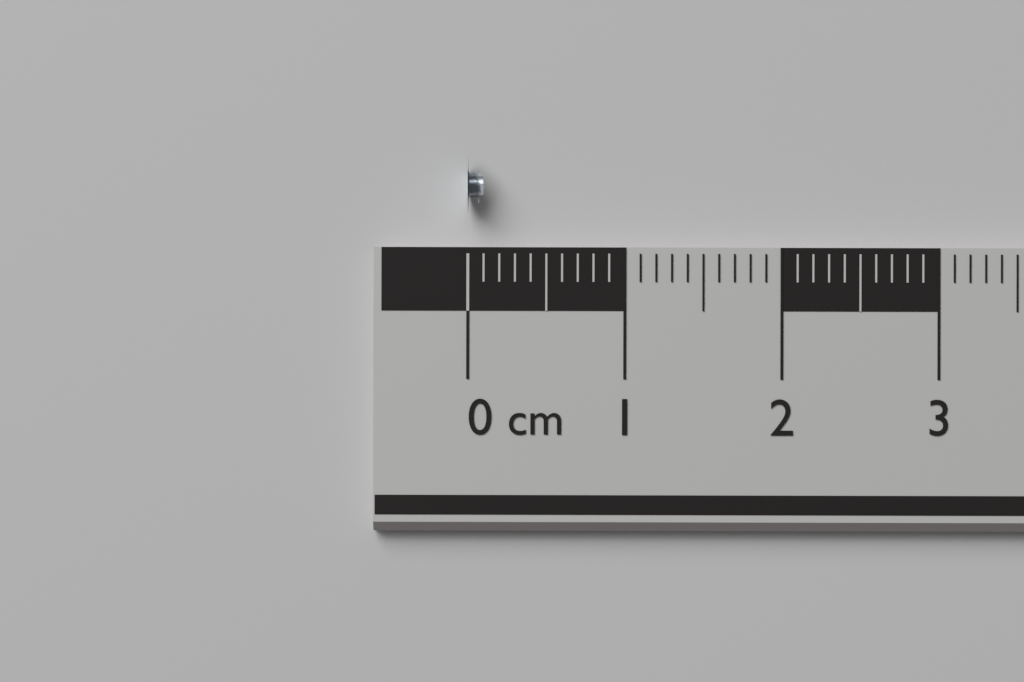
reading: 0.1 cm
